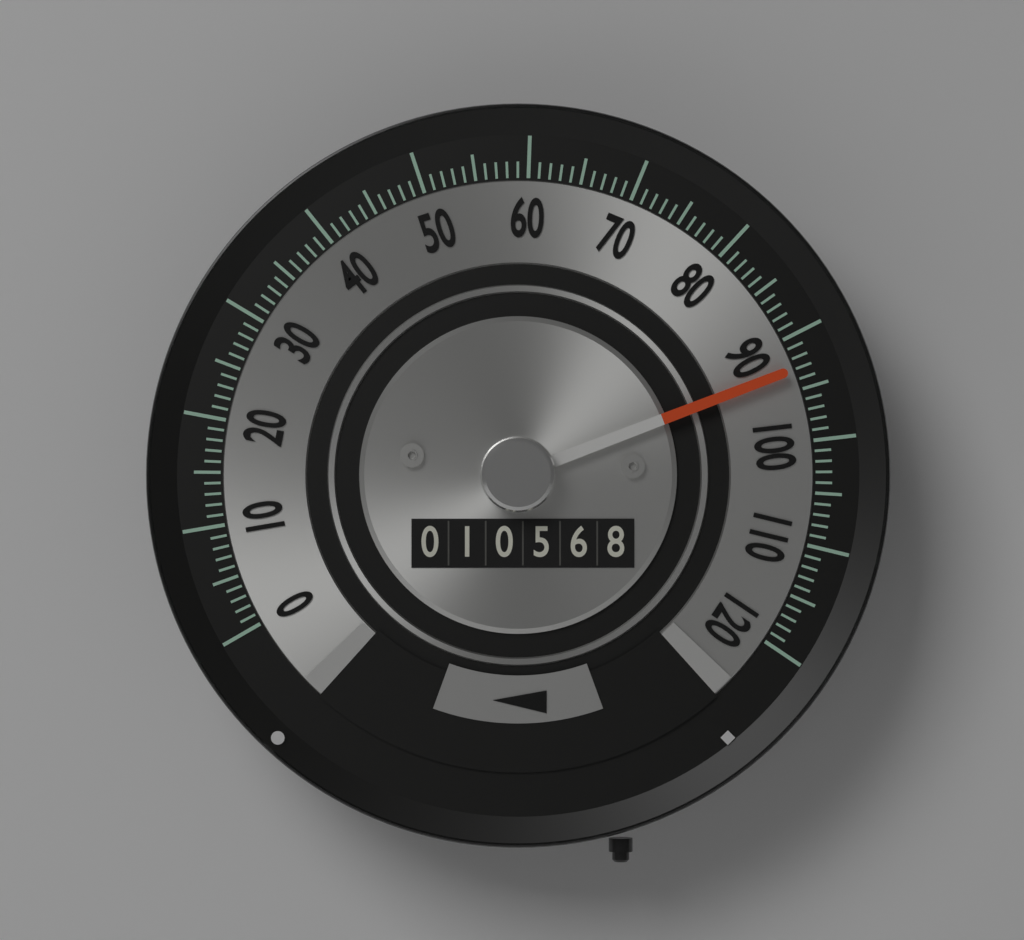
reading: 93 (no unit)
